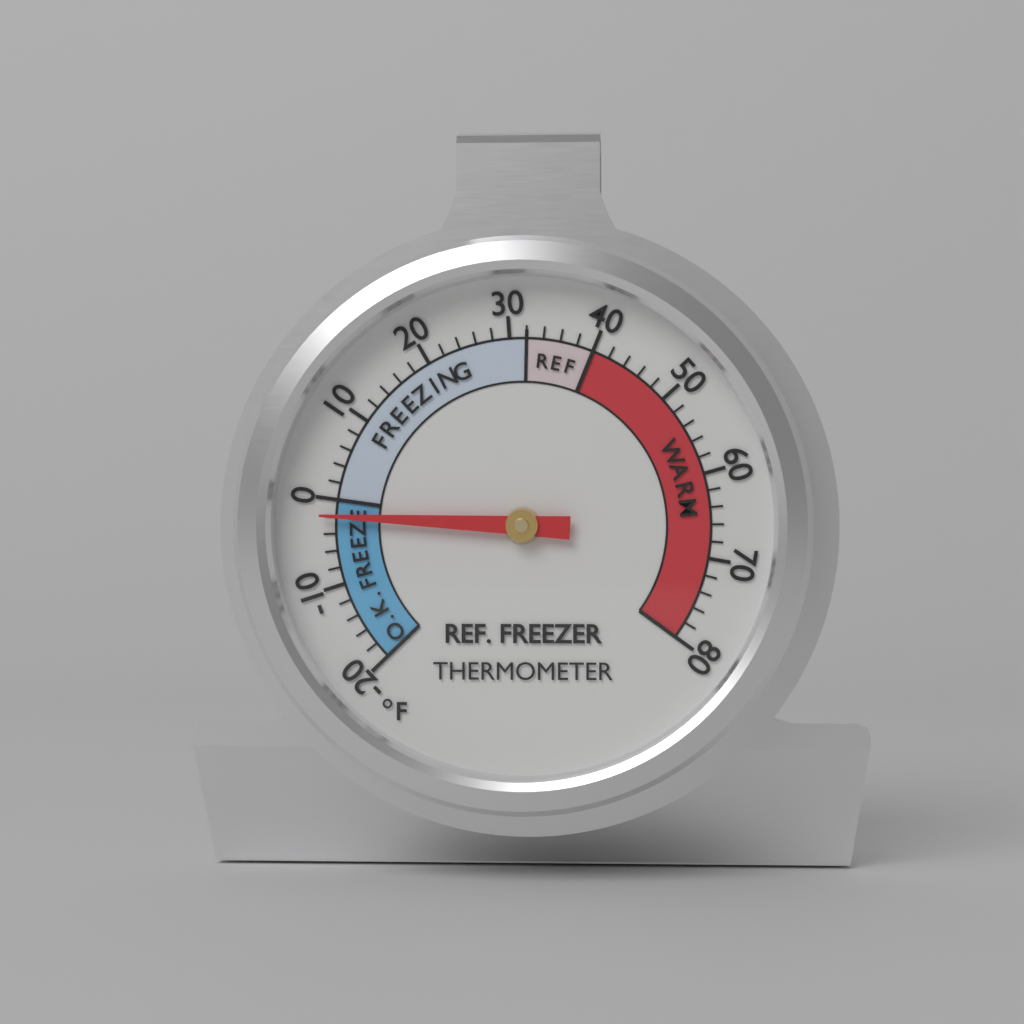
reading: -2 °F
